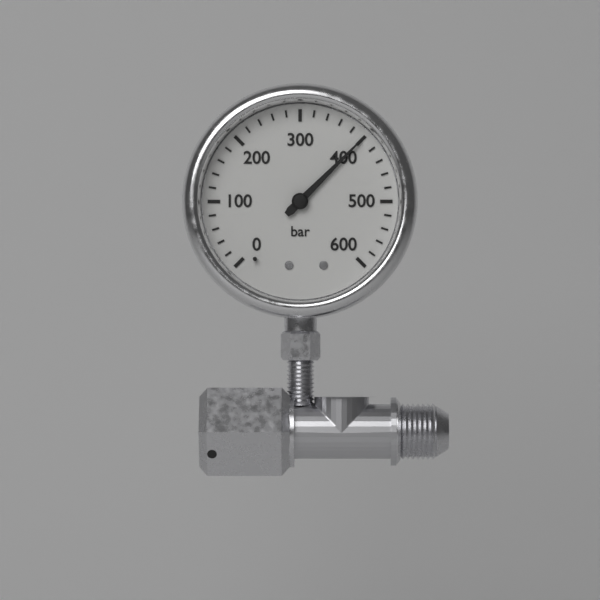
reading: 400 bar
